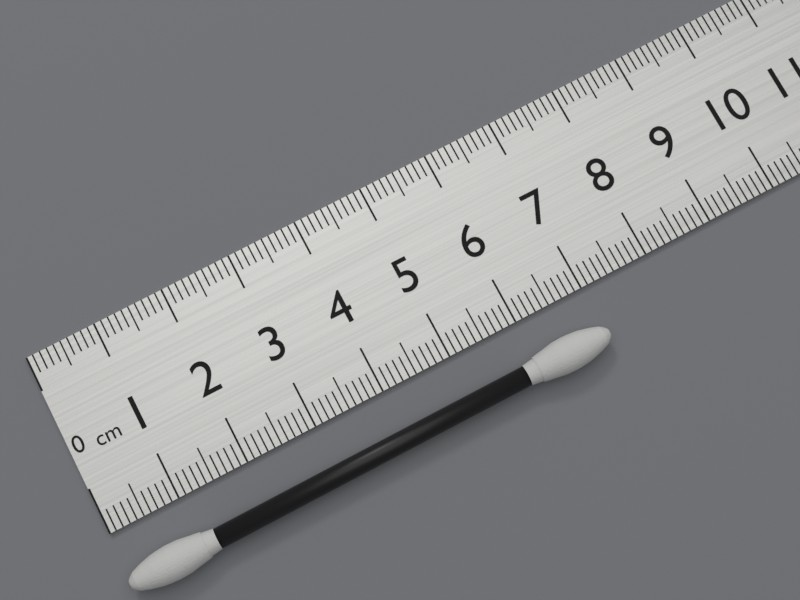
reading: 7.0 cm
